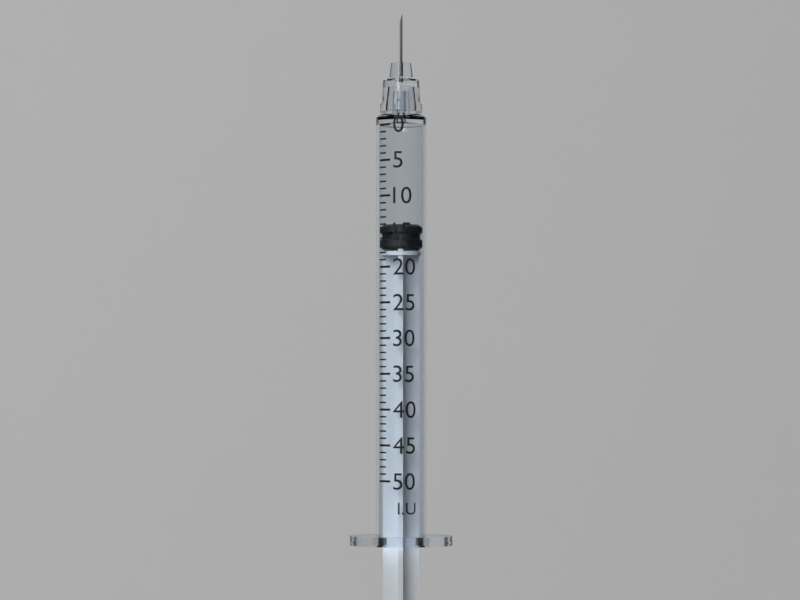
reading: 14 I.U.
